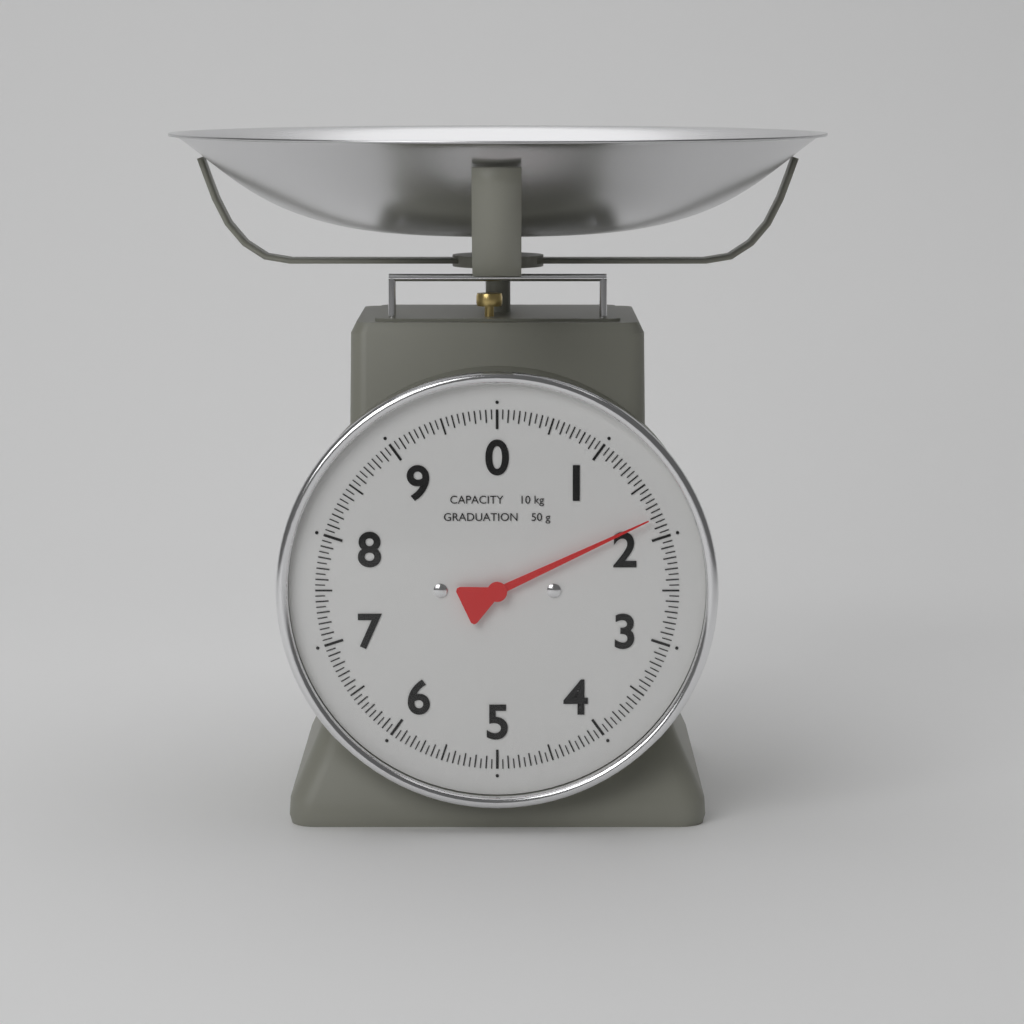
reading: 1.80 kg
